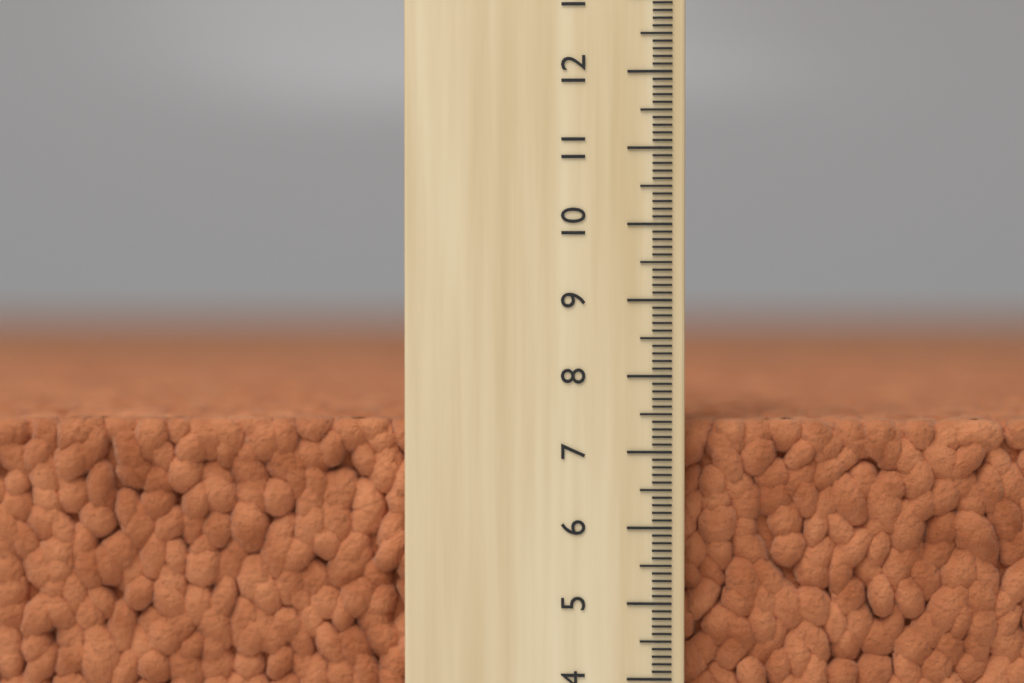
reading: 7.4 (no unit)
